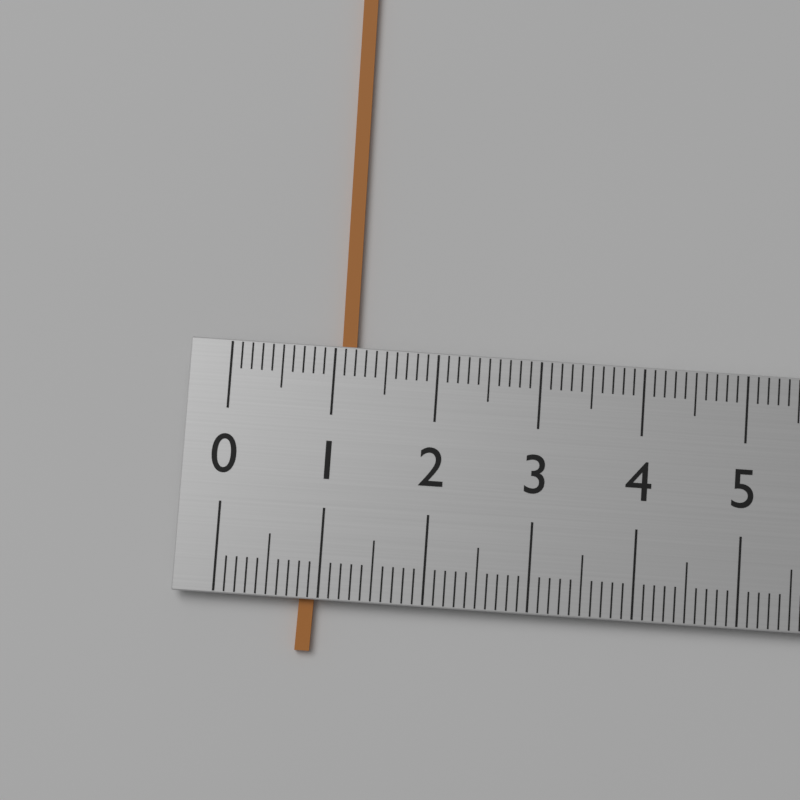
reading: 1.2 (no unit)
